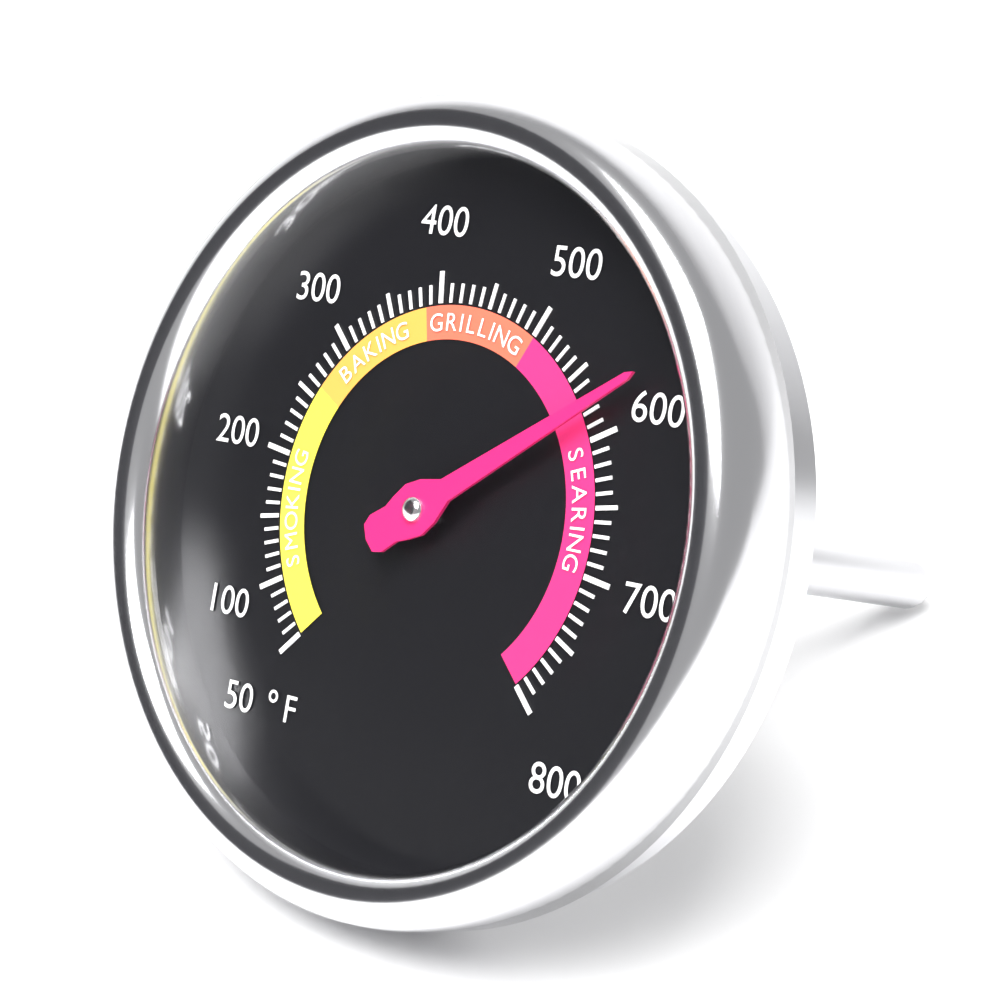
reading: 580 °F
